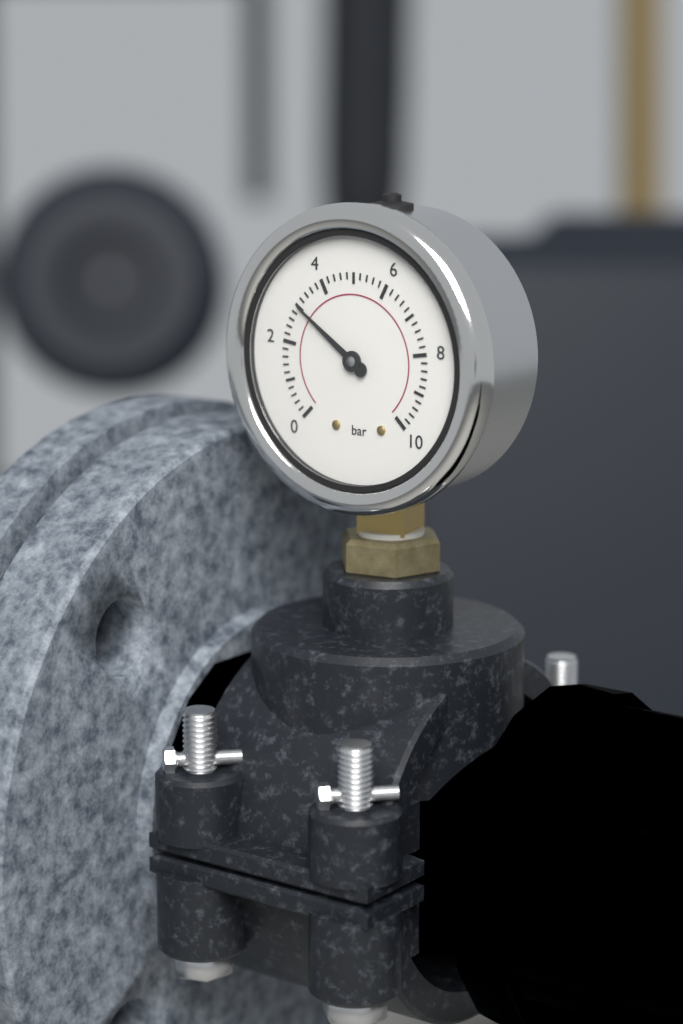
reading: 3.0 bar
